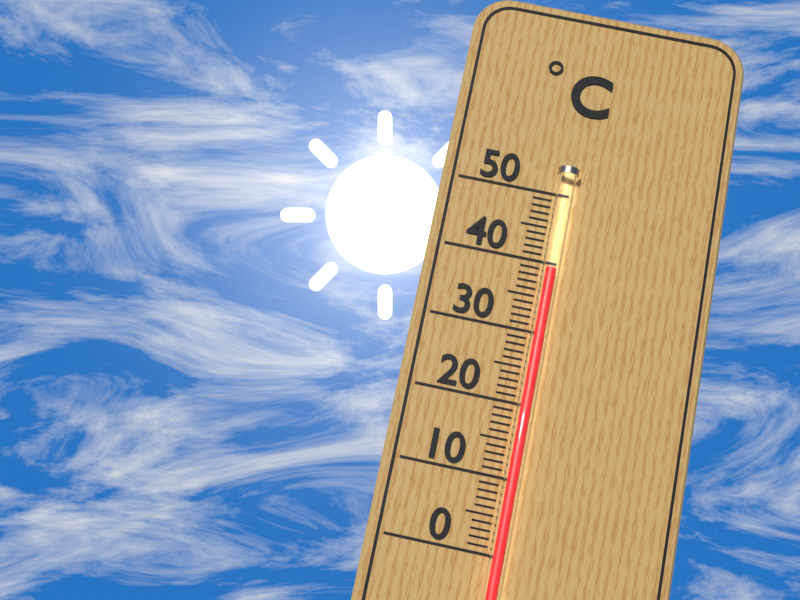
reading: 39 °C
